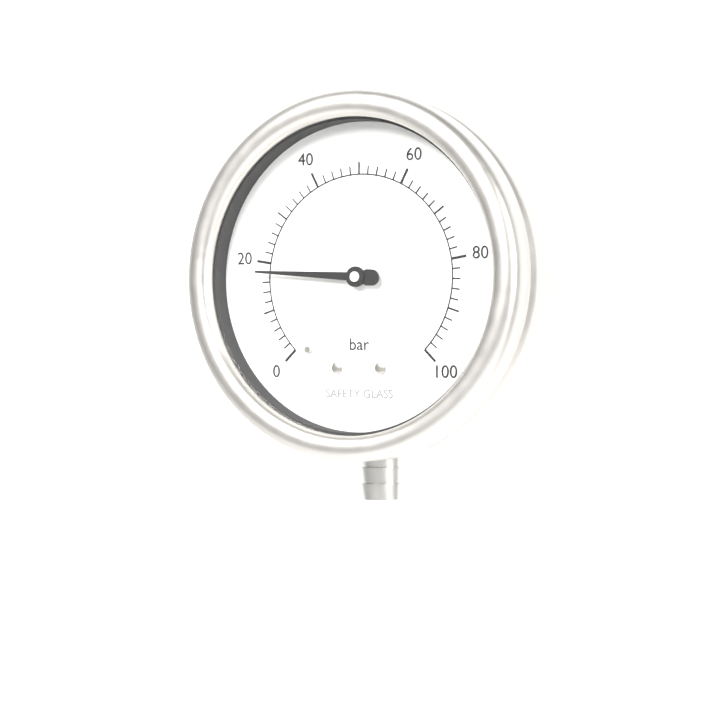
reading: 18 bar
